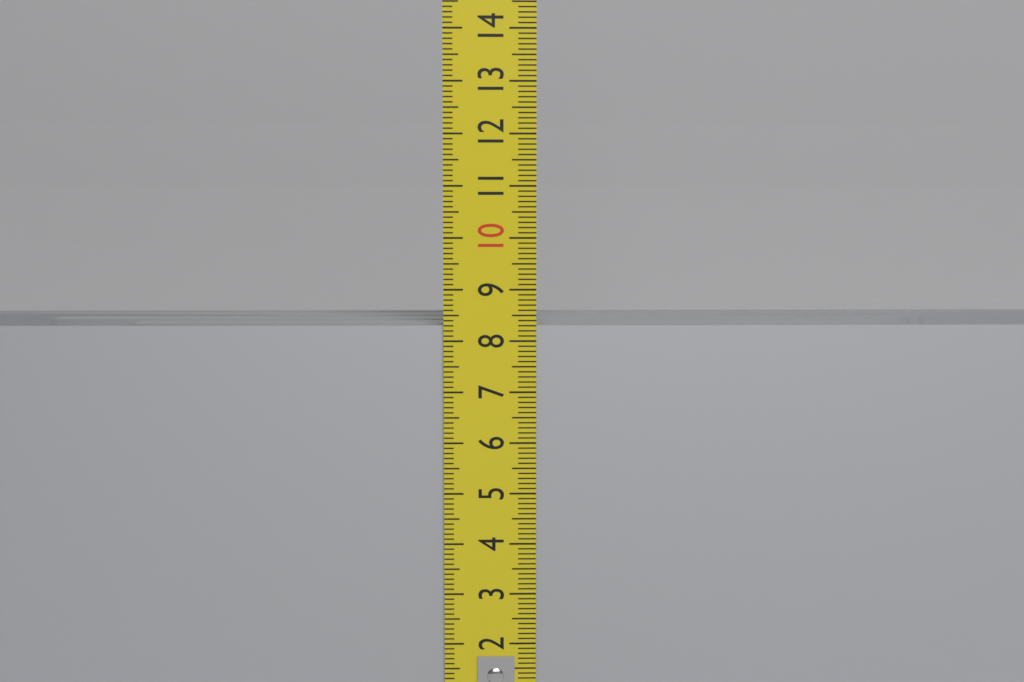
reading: 8.3 cm
